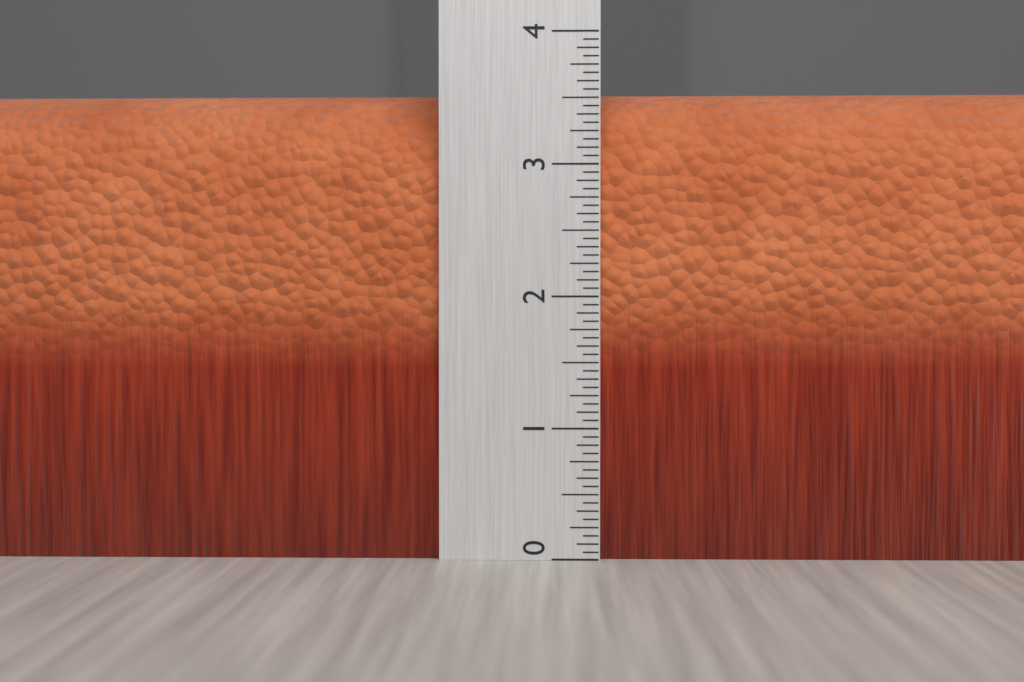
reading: 3.6250 (no unit)
